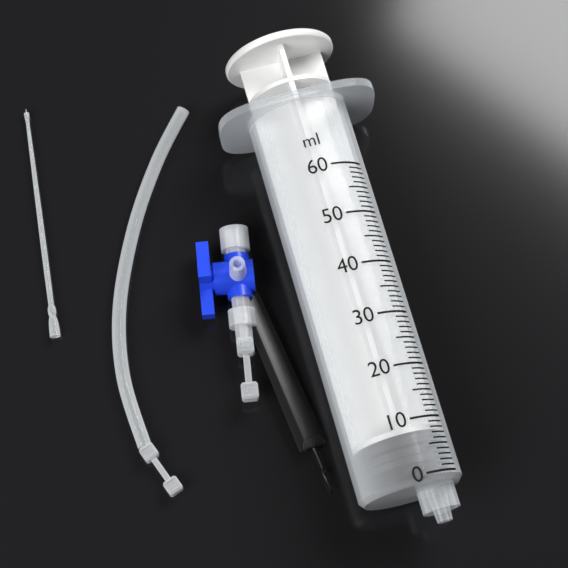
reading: 2 ml
